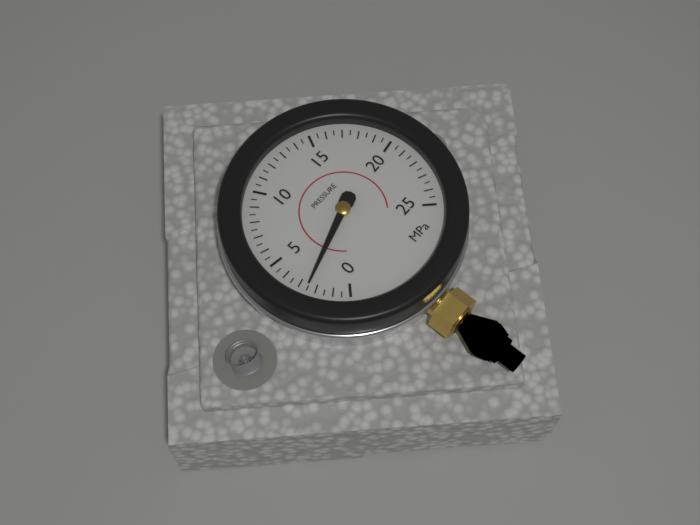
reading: 2.5 MPa
